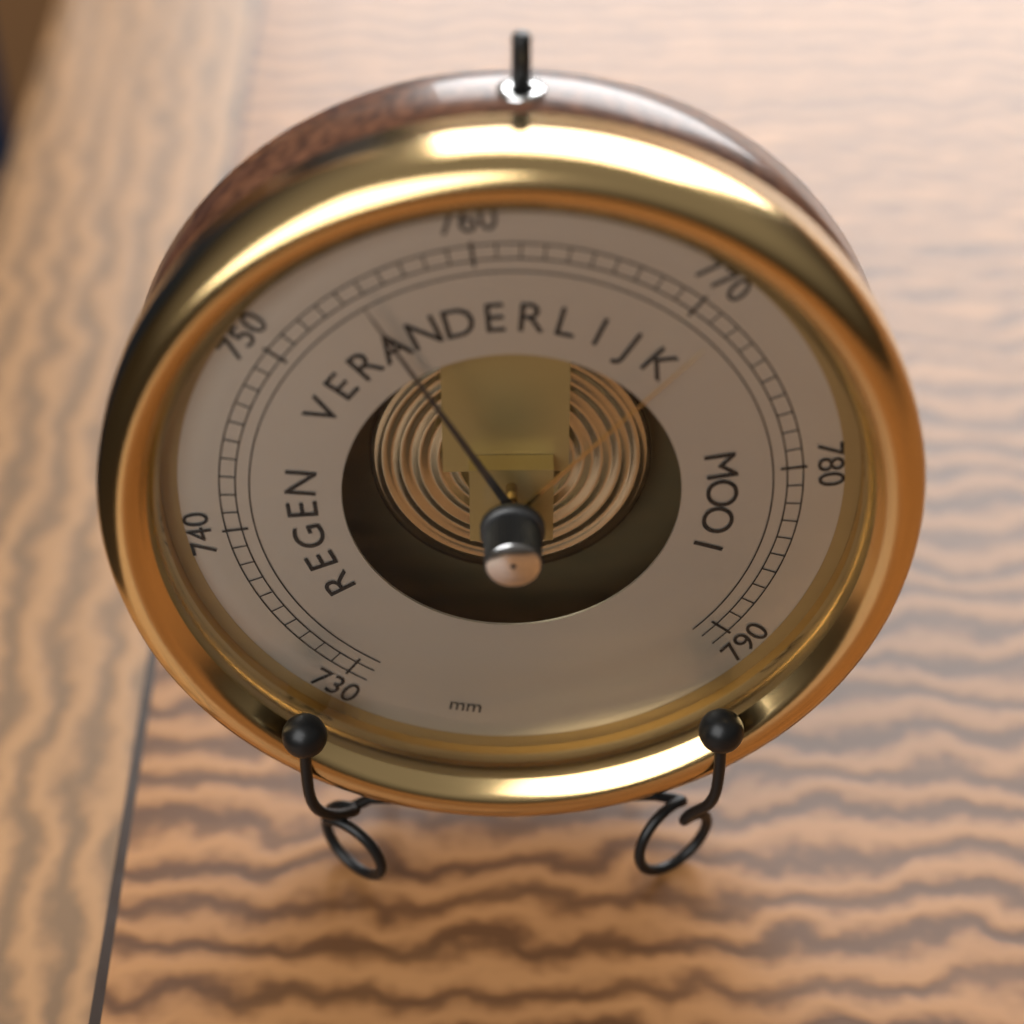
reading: 755 mm
